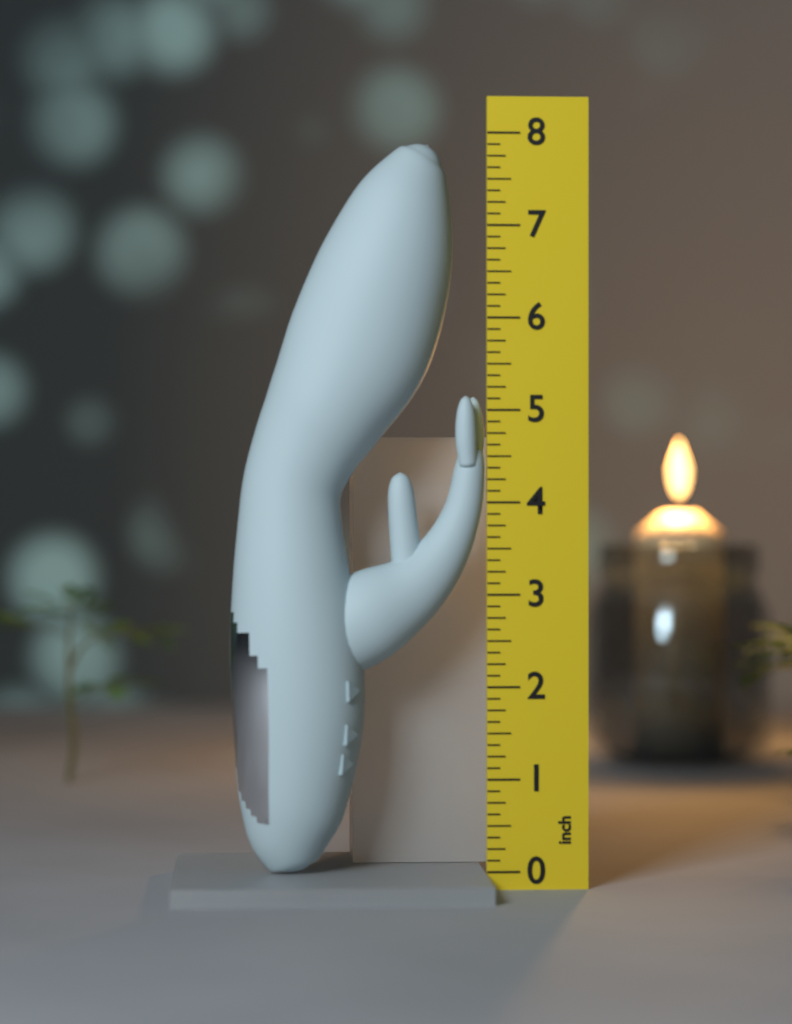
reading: 7.875 inch
